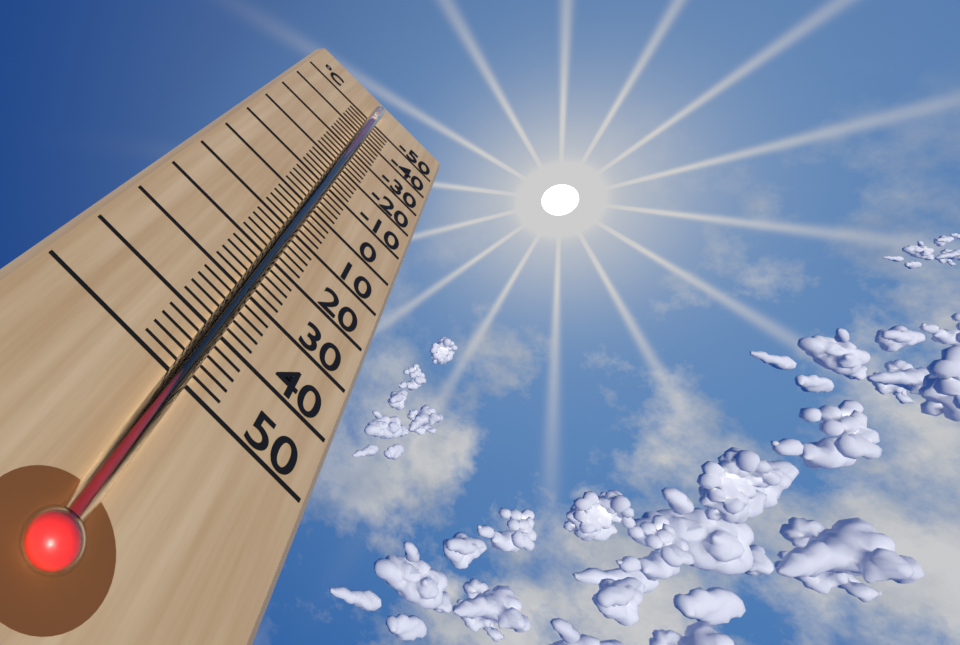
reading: -46 °C
